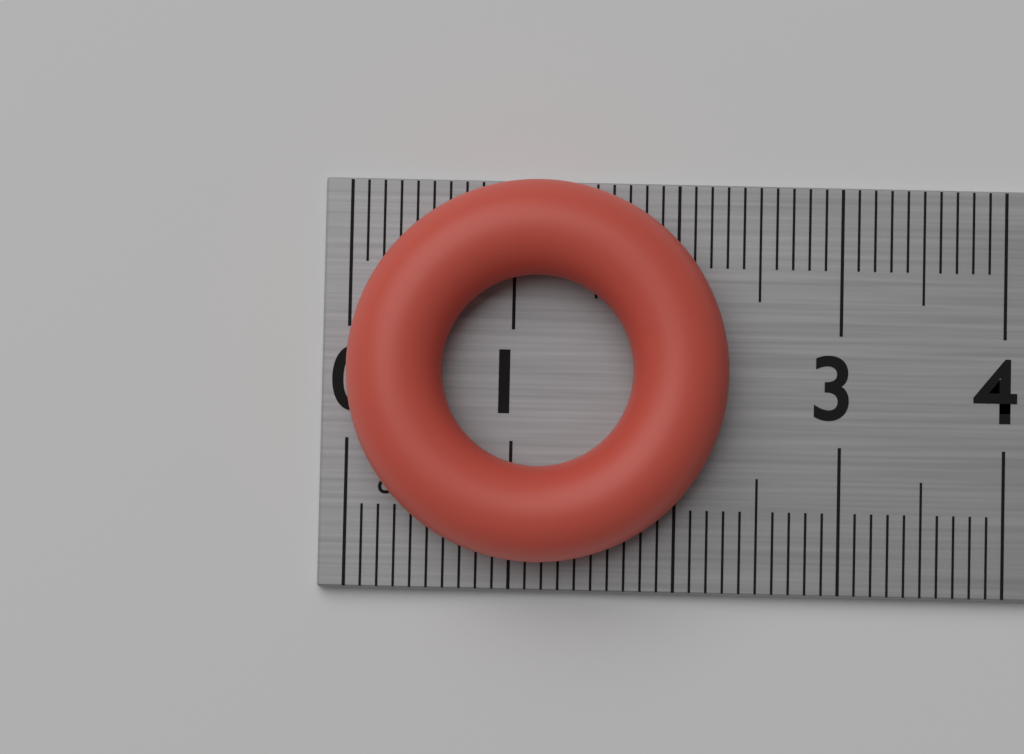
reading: 2.3 cm
